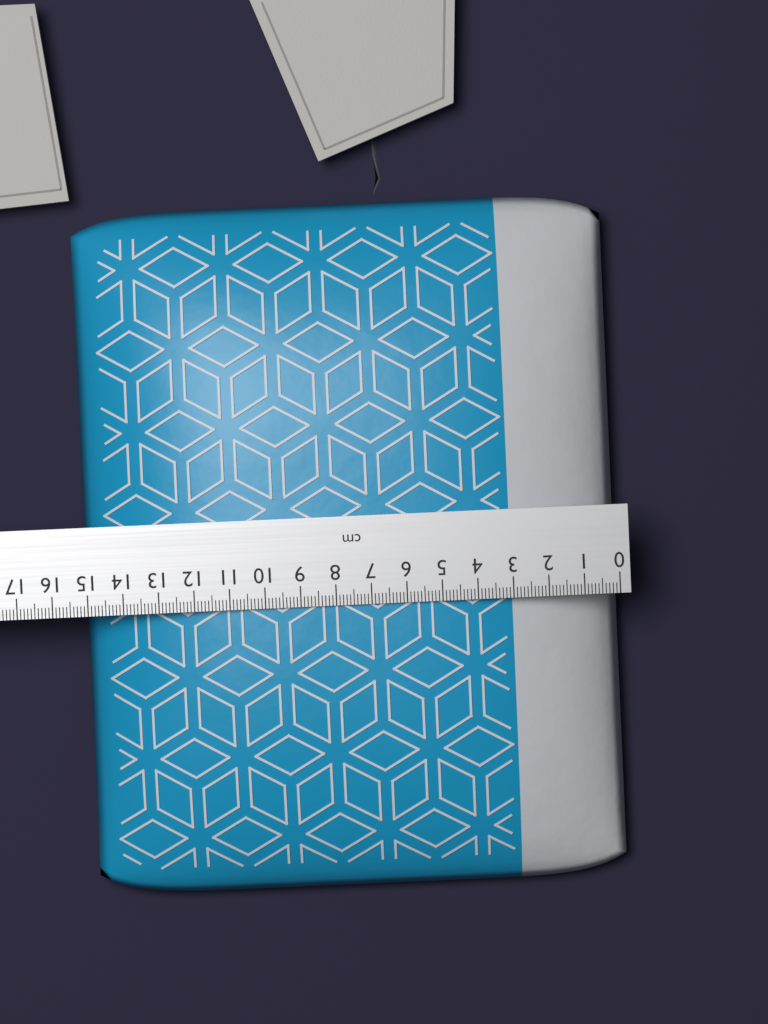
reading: 15.2 cm
